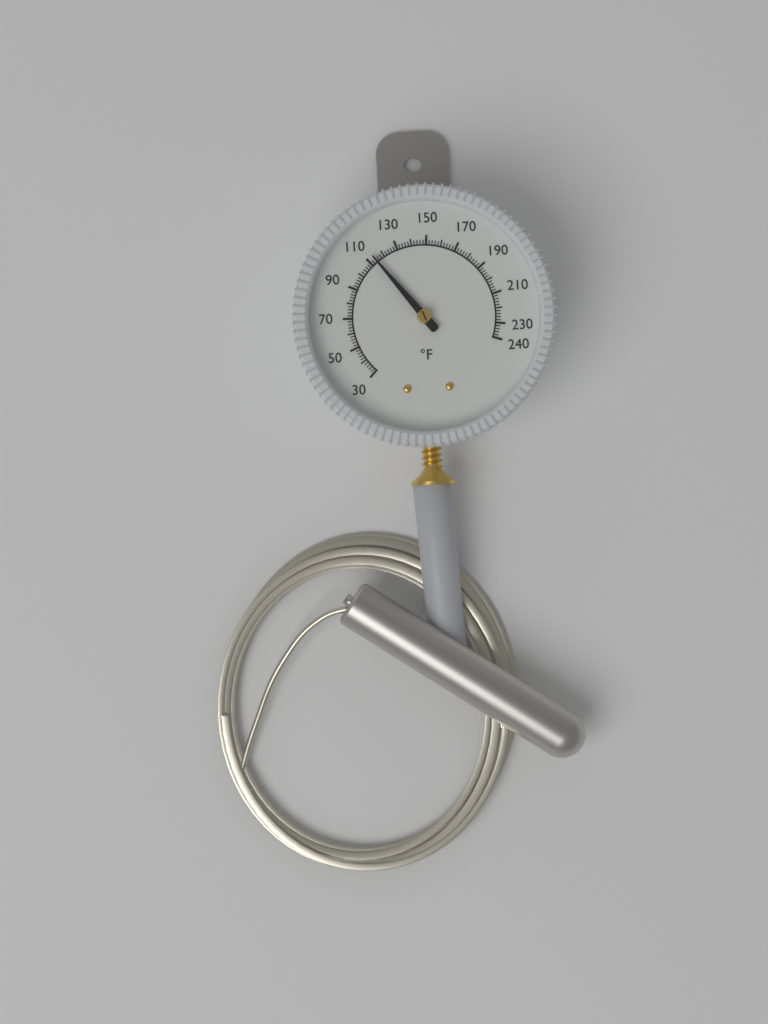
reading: 114 °F
